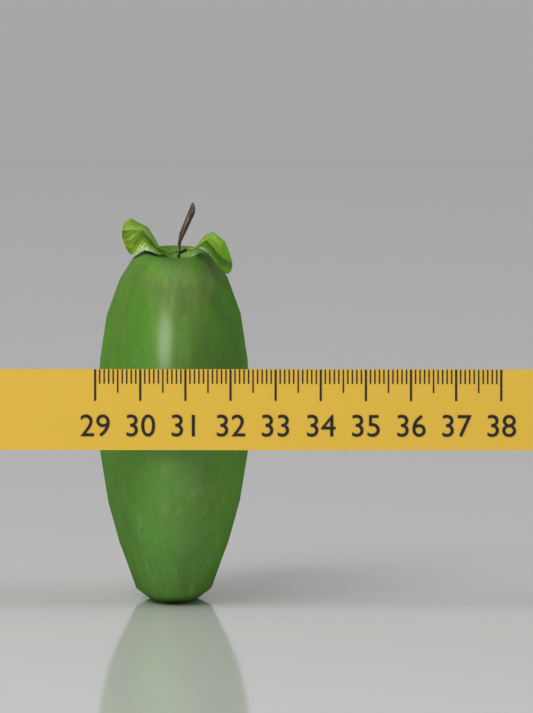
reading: 32.4 (no unit)
